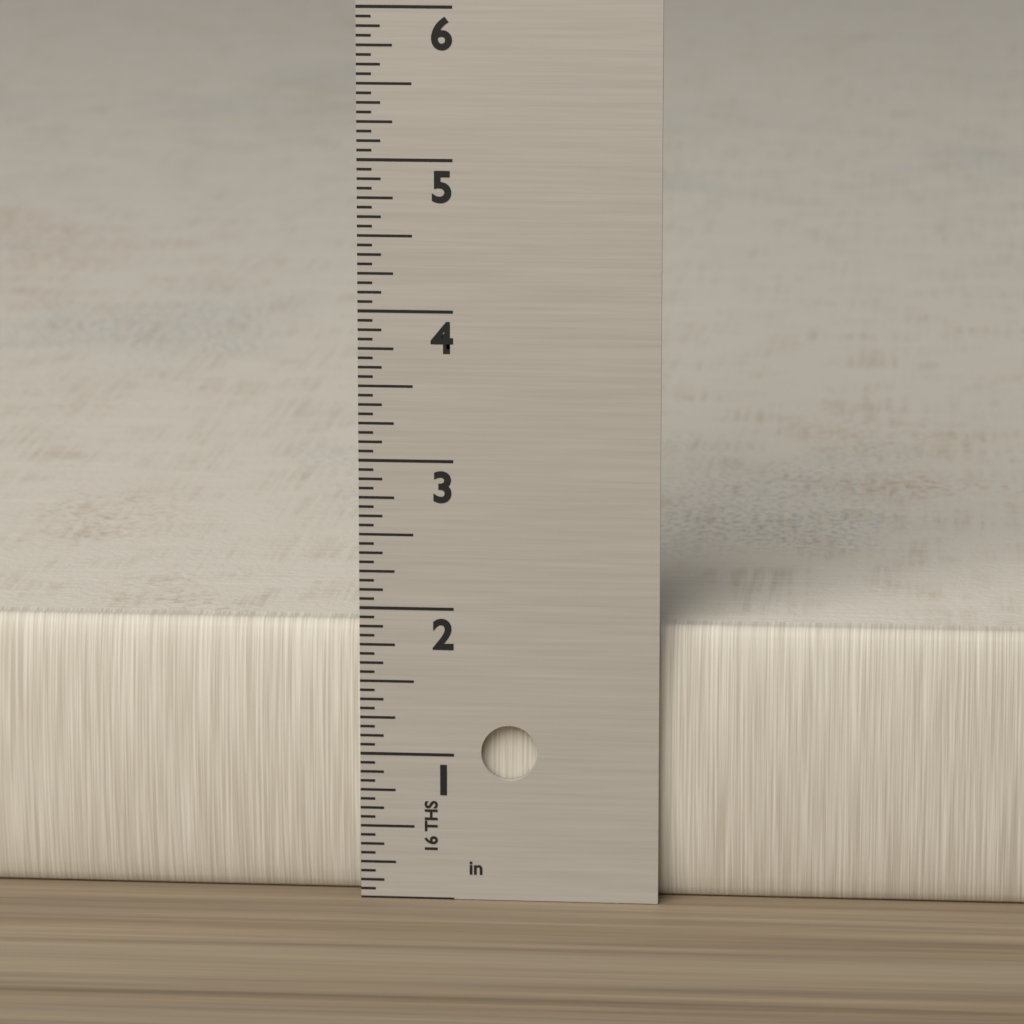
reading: 1.8750 in
